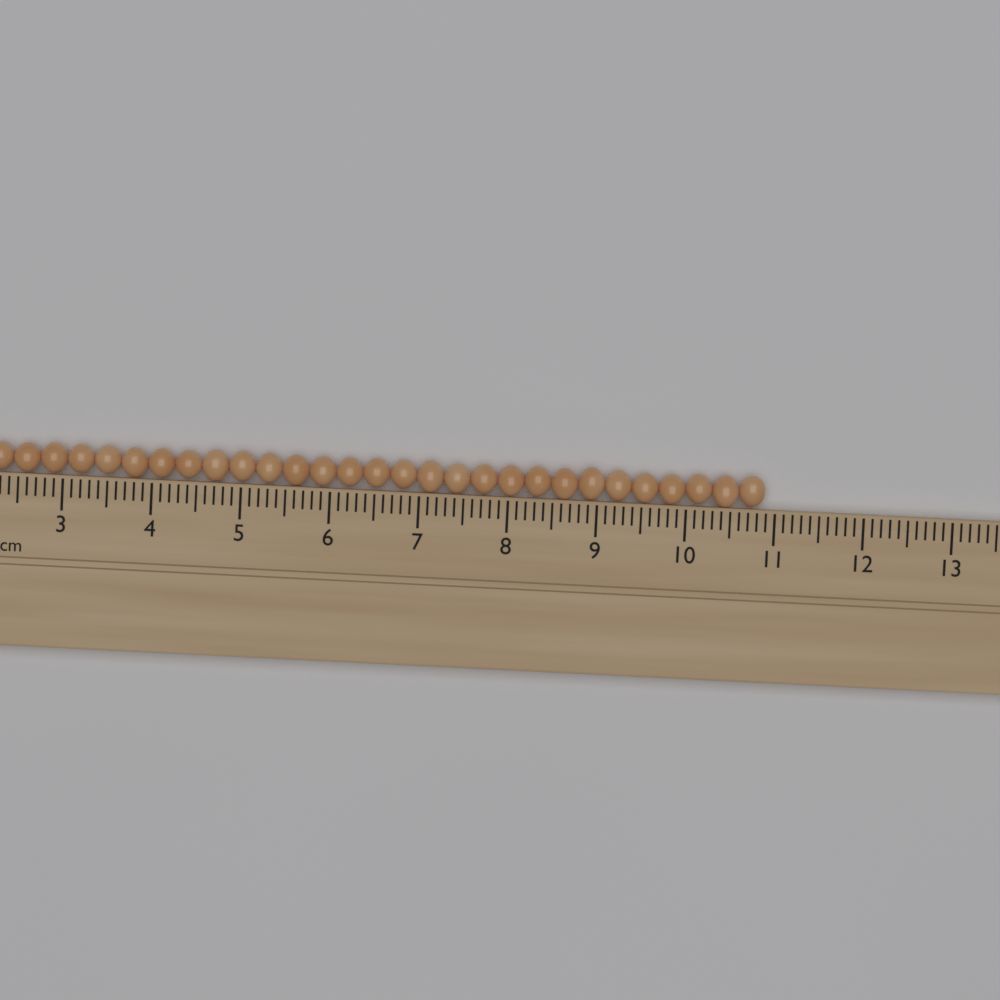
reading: 10.9 cm
